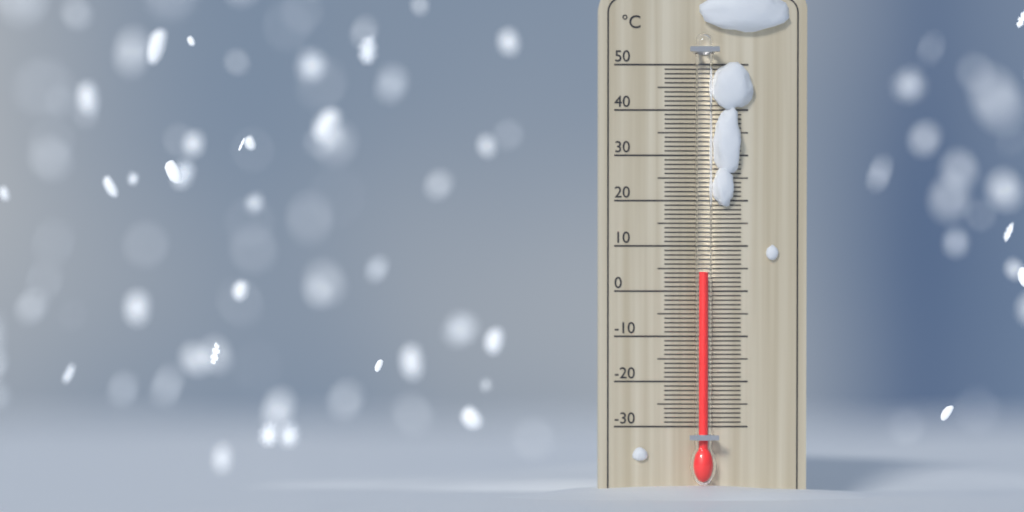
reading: 4 °C
